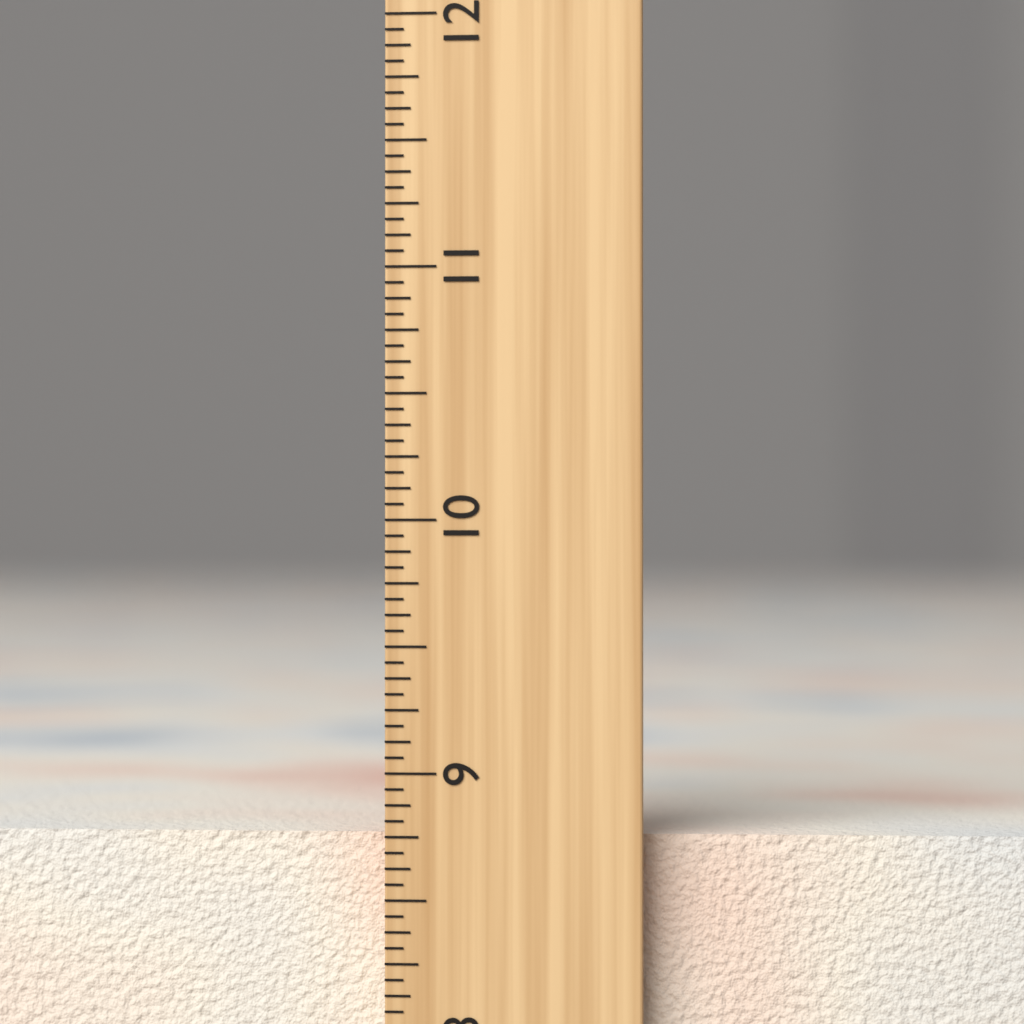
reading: 8.7500 inch
